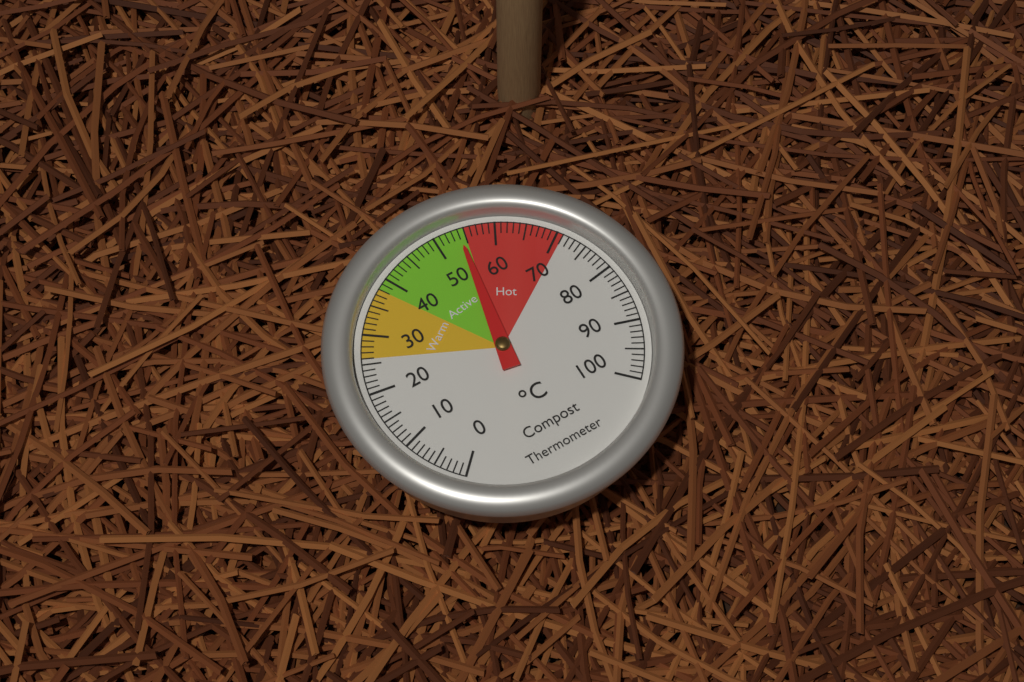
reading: 54 °C
